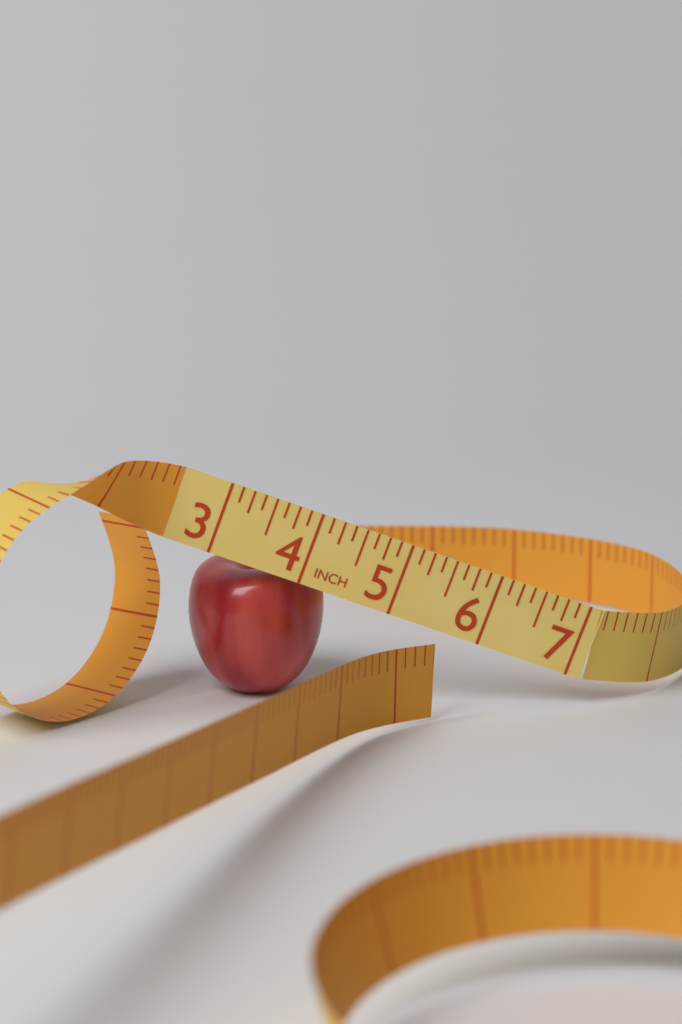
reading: 4.500 in
